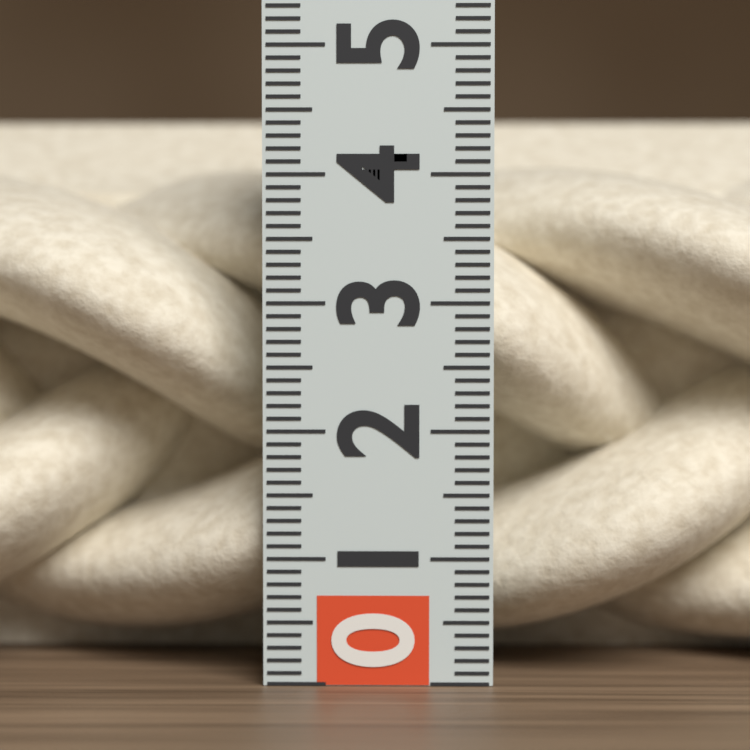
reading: 4.6 (no unit)
